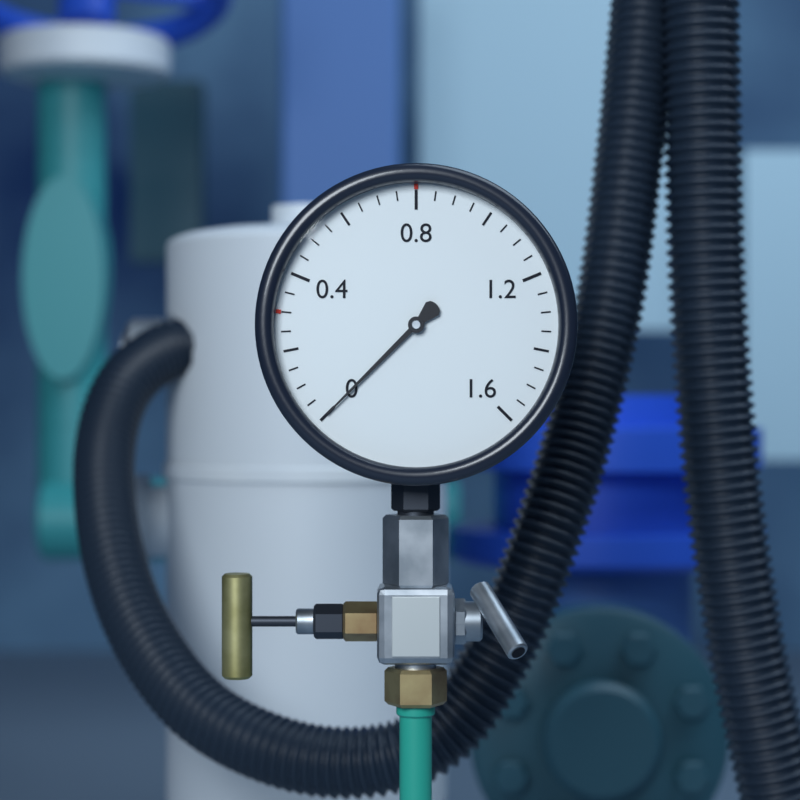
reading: 0.00 (no unit)
